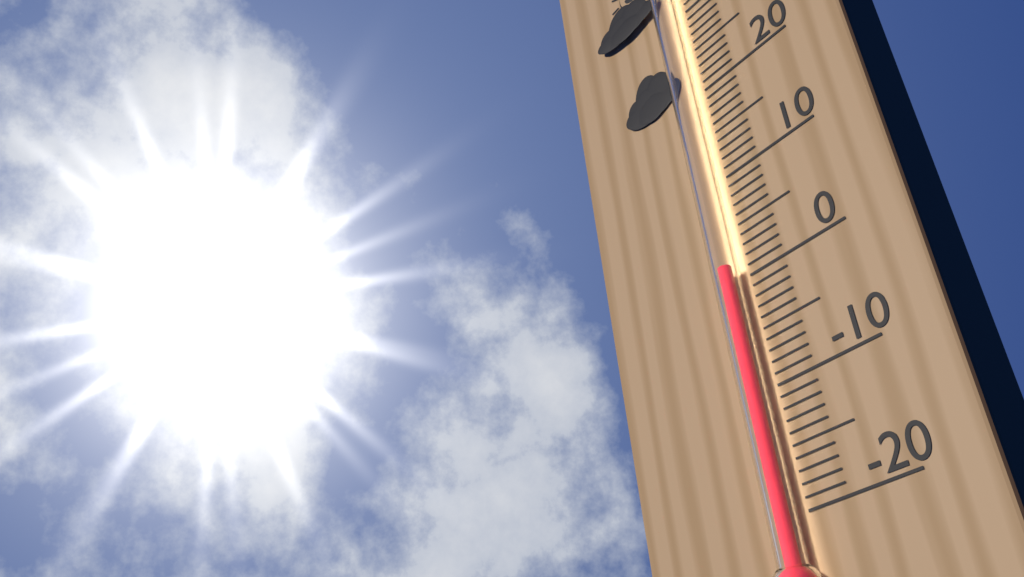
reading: 1 °C
